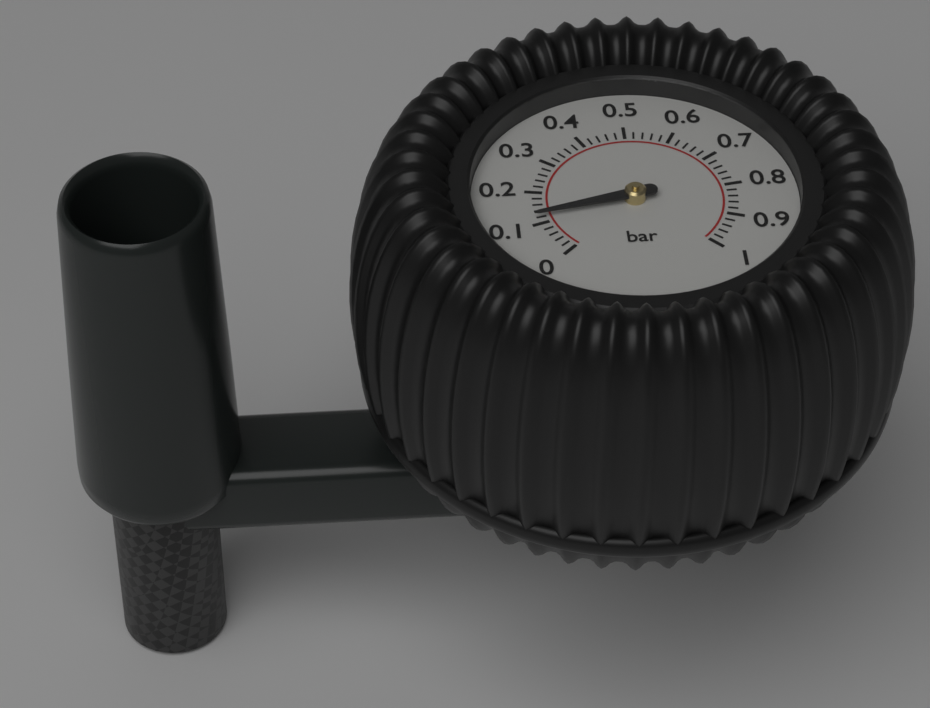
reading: 0.12 bar
